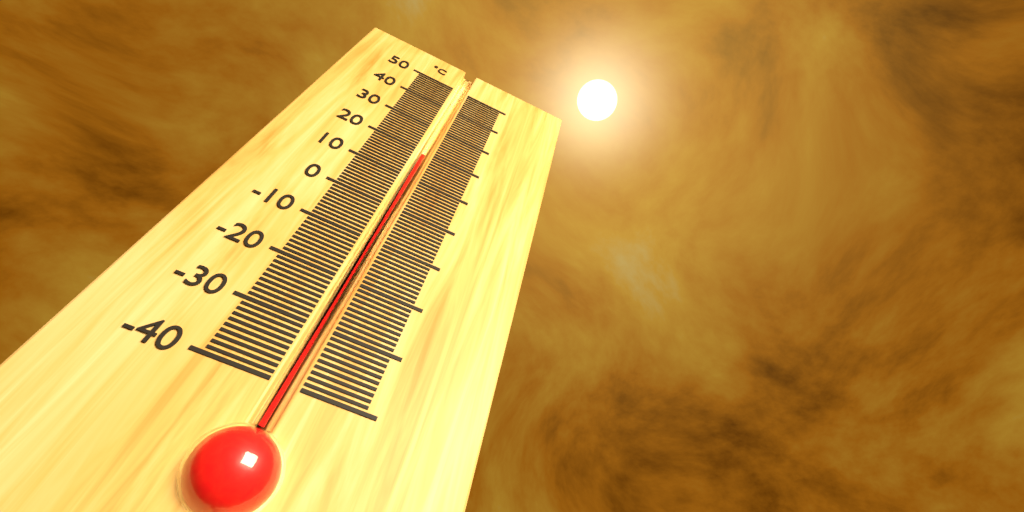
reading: 19 °C
